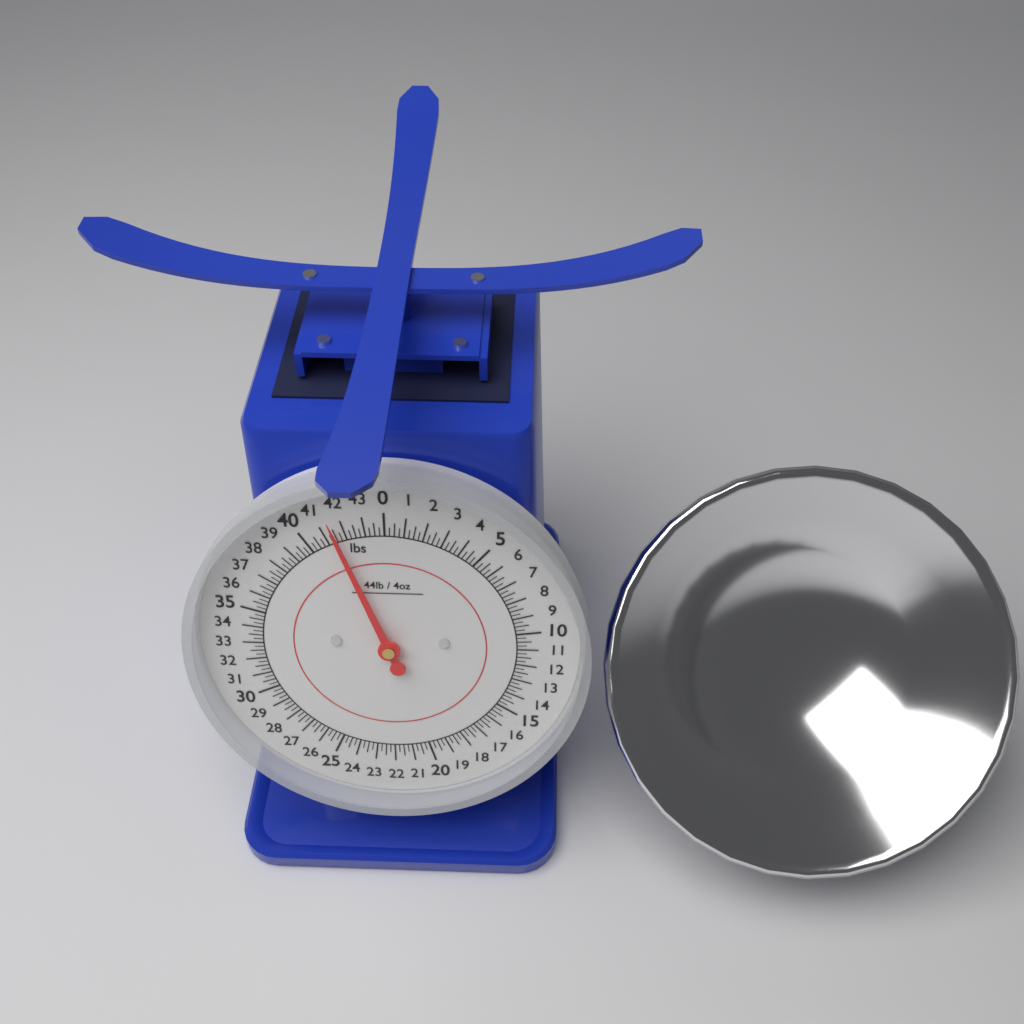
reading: 41.50 lbs
